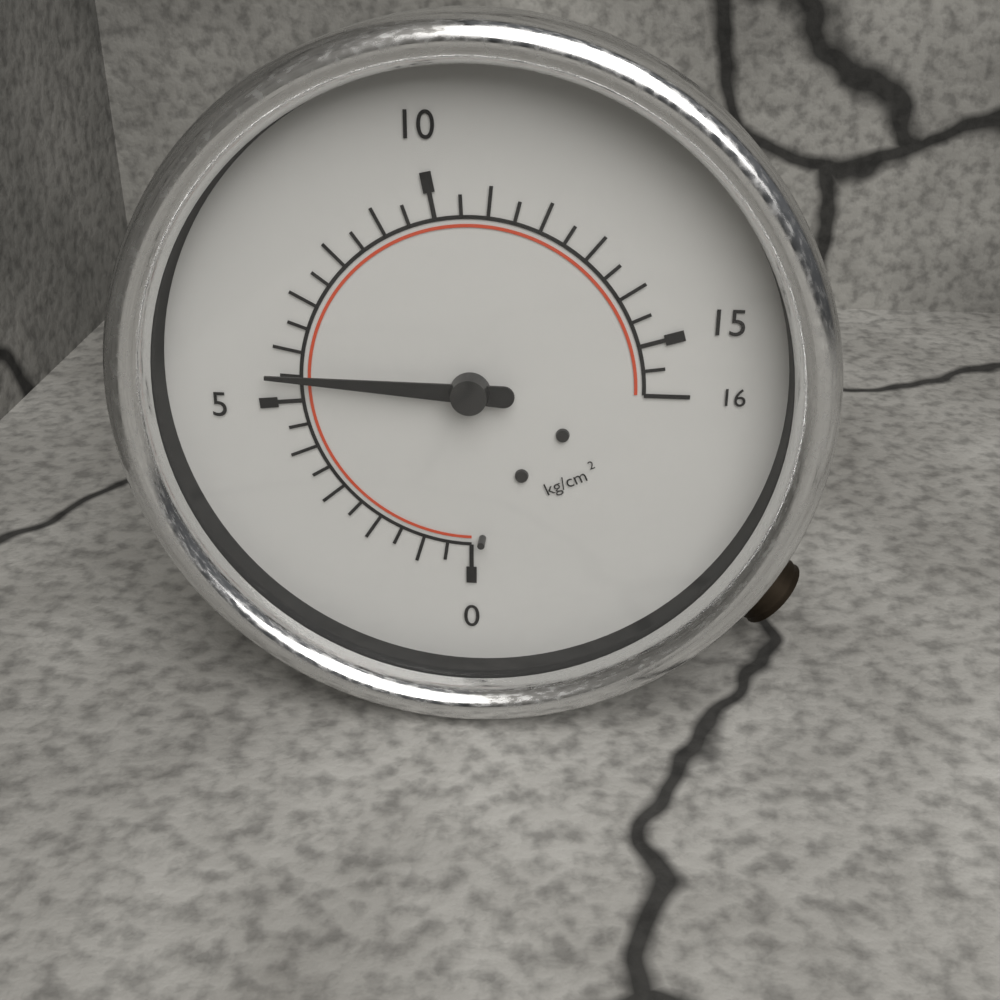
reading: 5.5 kg/cm²
